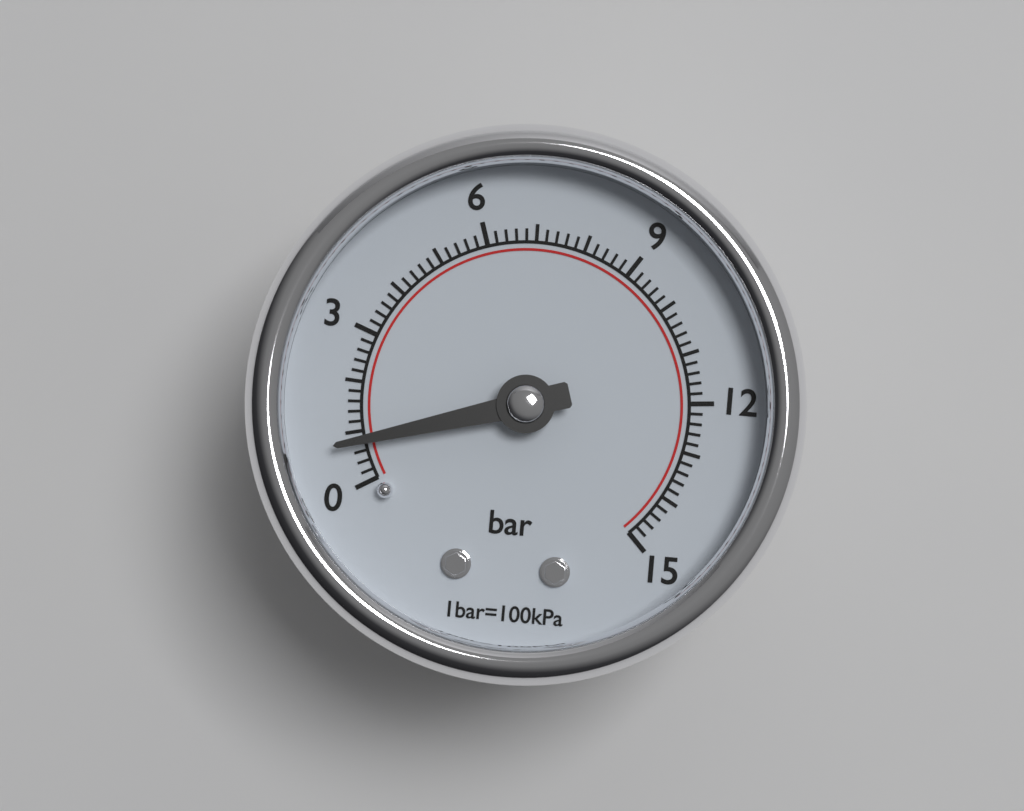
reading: 0.8 bar
